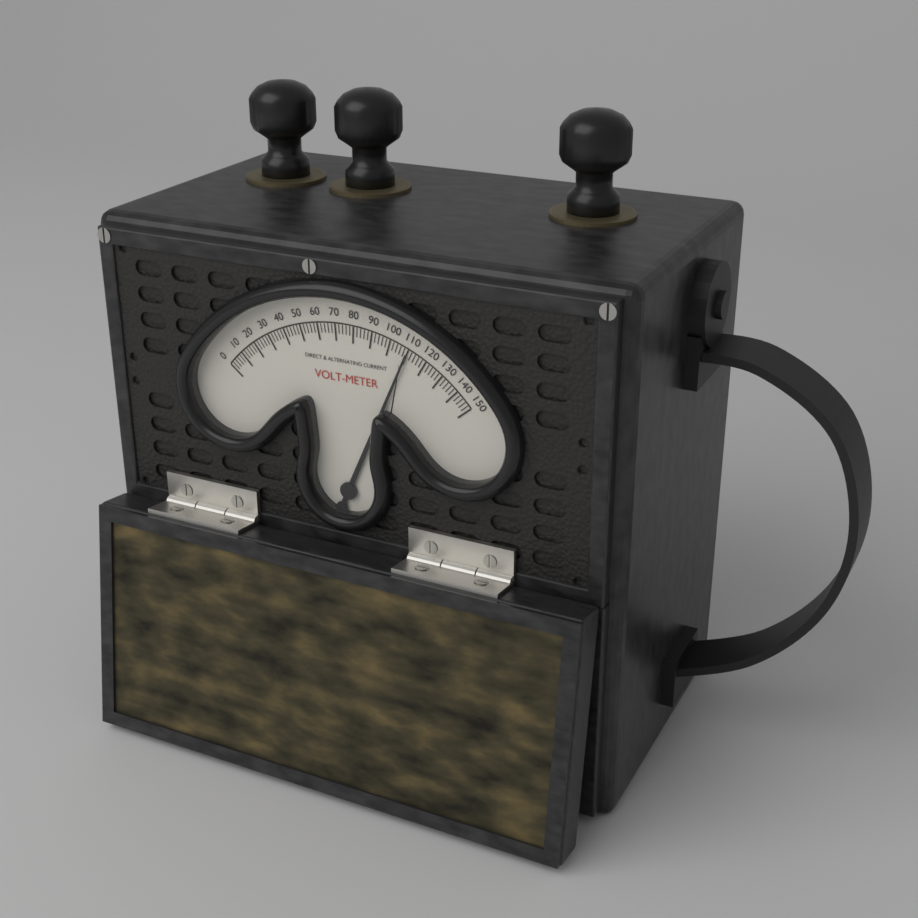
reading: 110 V
